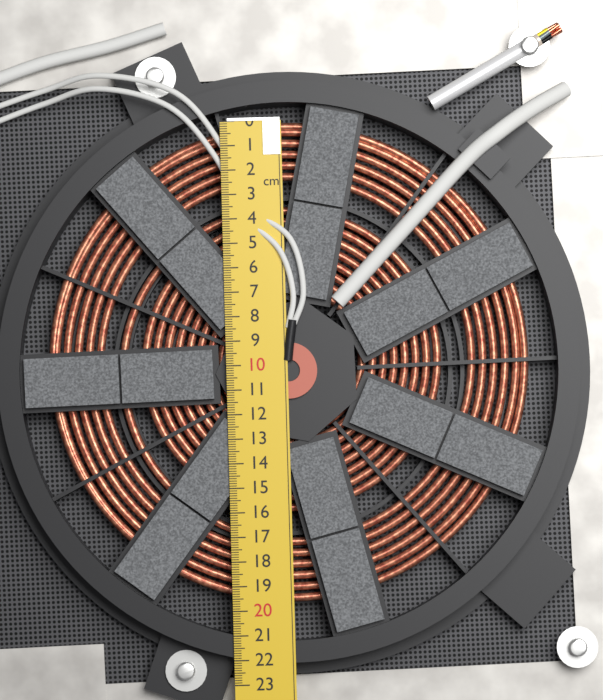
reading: 19.7 cm
